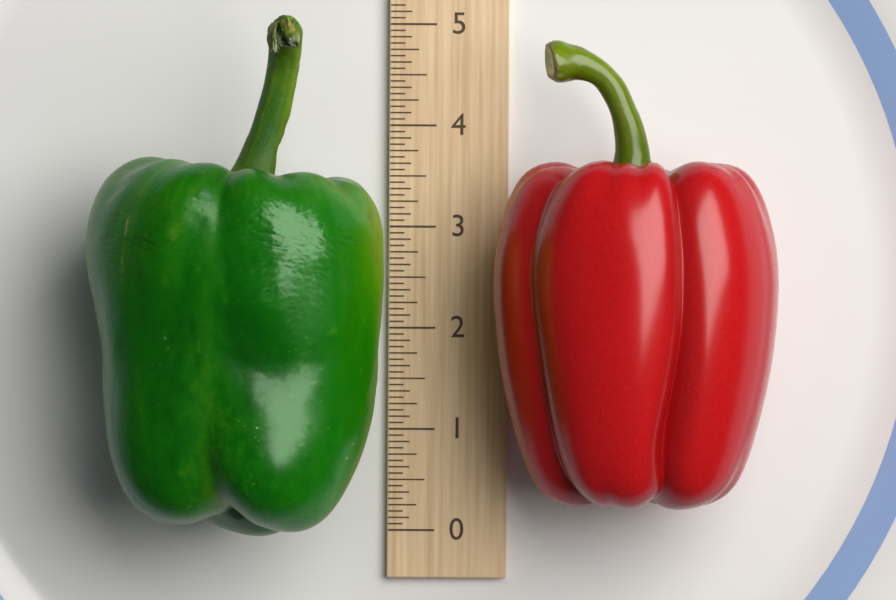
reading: 4.9375 (no unit)
